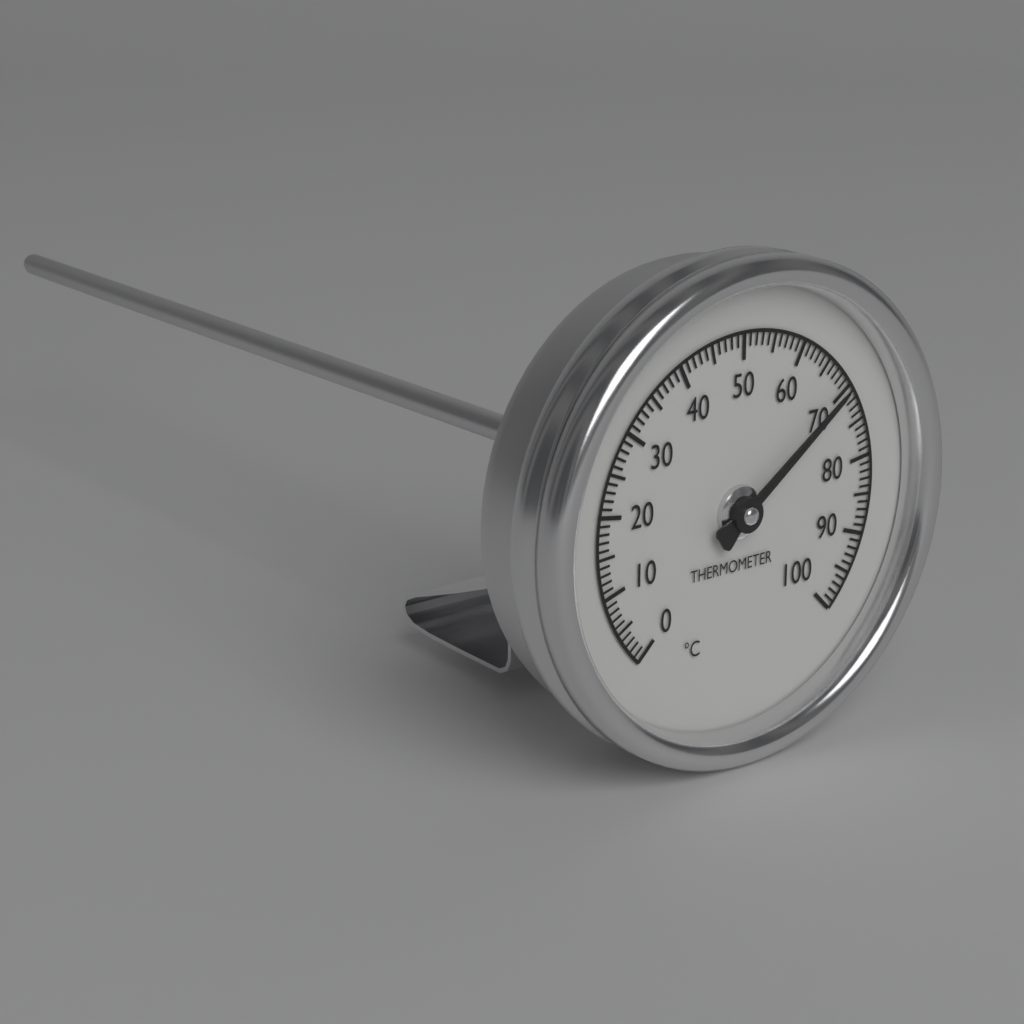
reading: 70 °C
